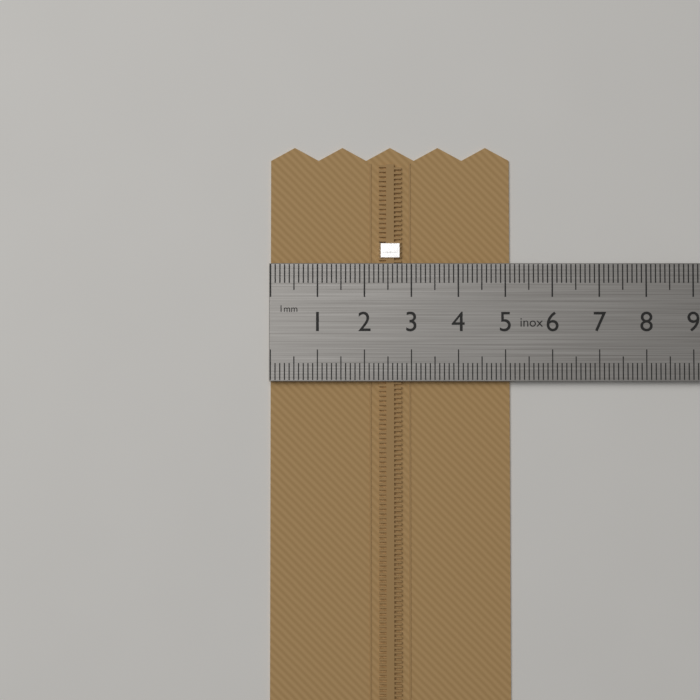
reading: 5.1 cm
